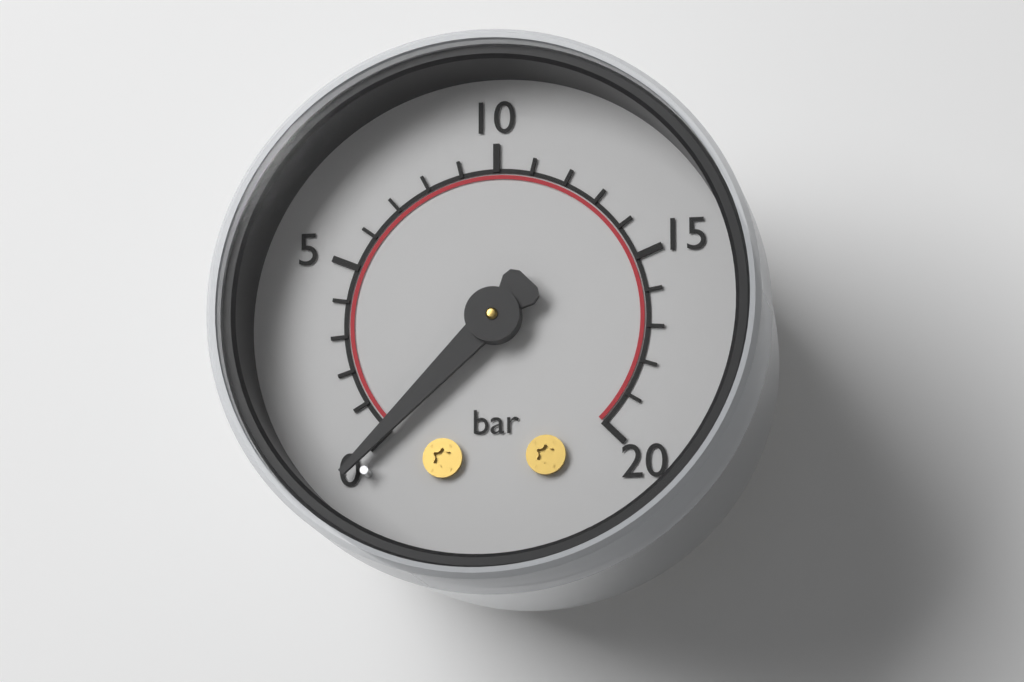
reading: 0 bar
